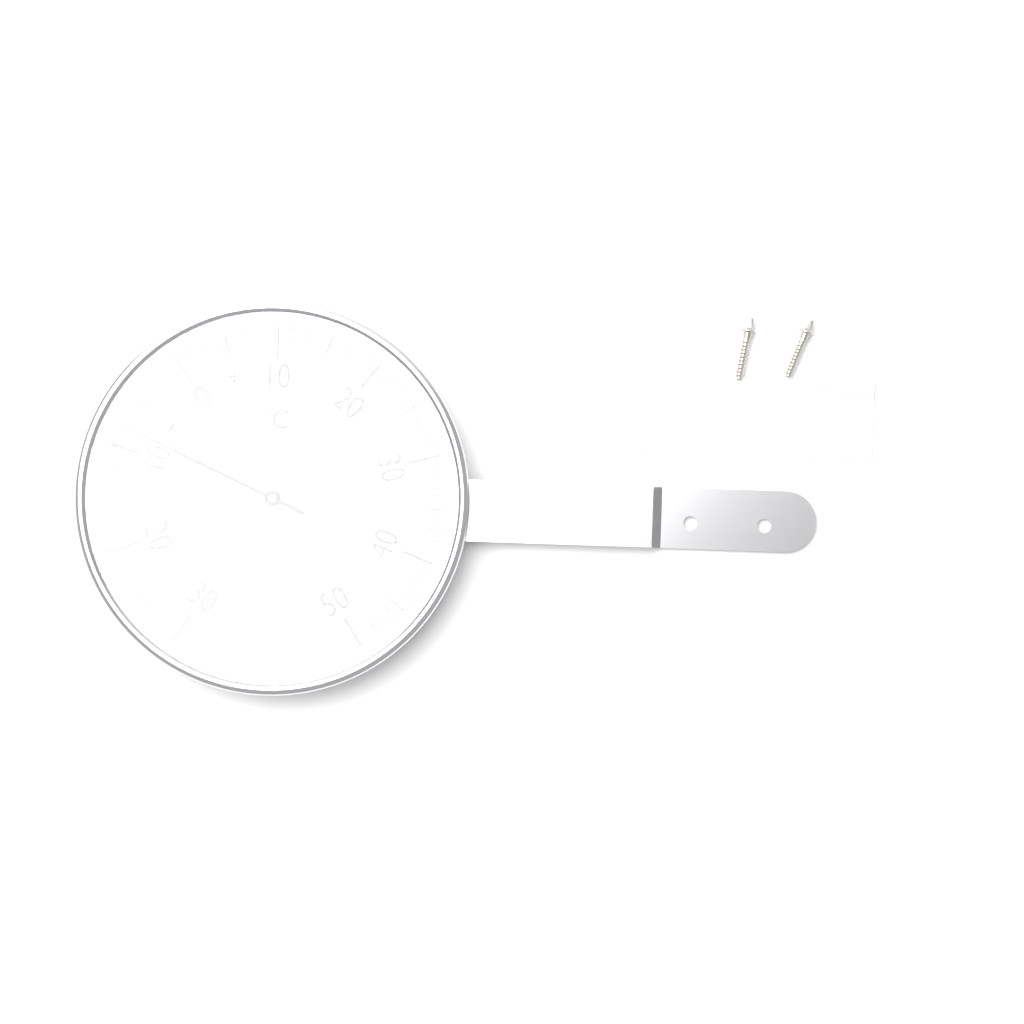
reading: -8 °C
